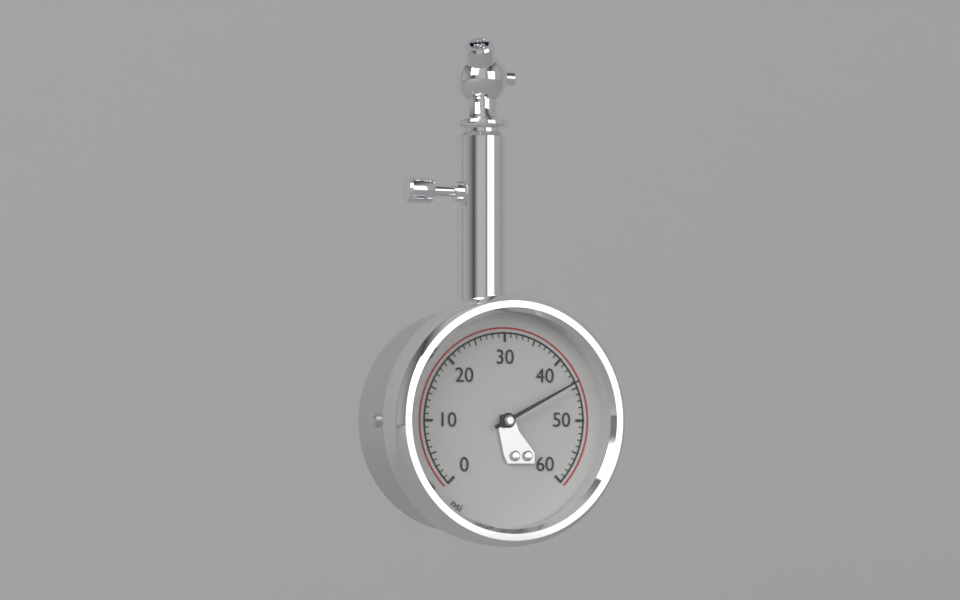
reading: 44 psi
